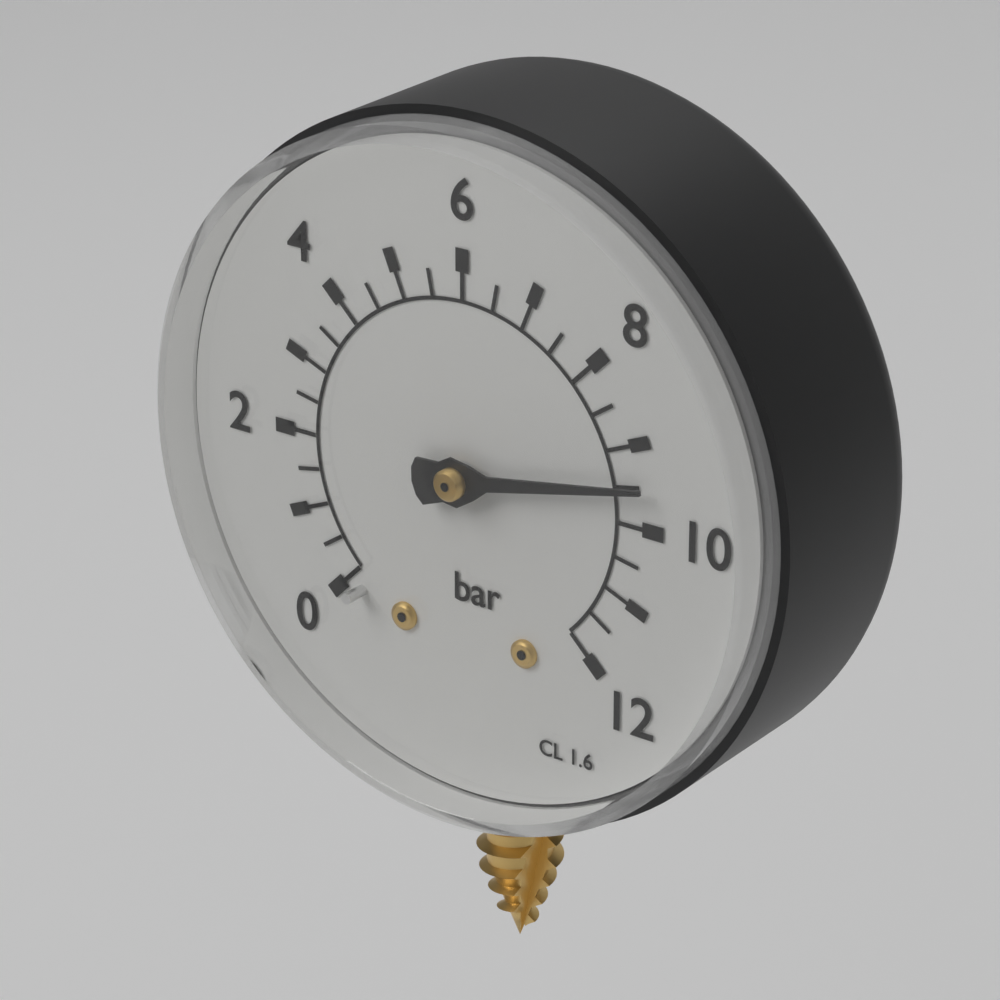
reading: 9.5 bar
